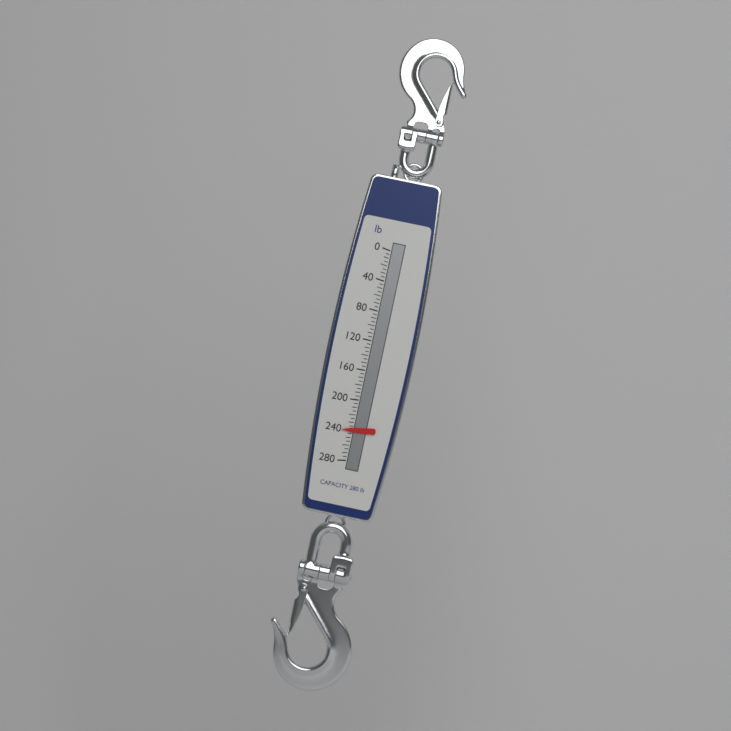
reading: 240 lb
